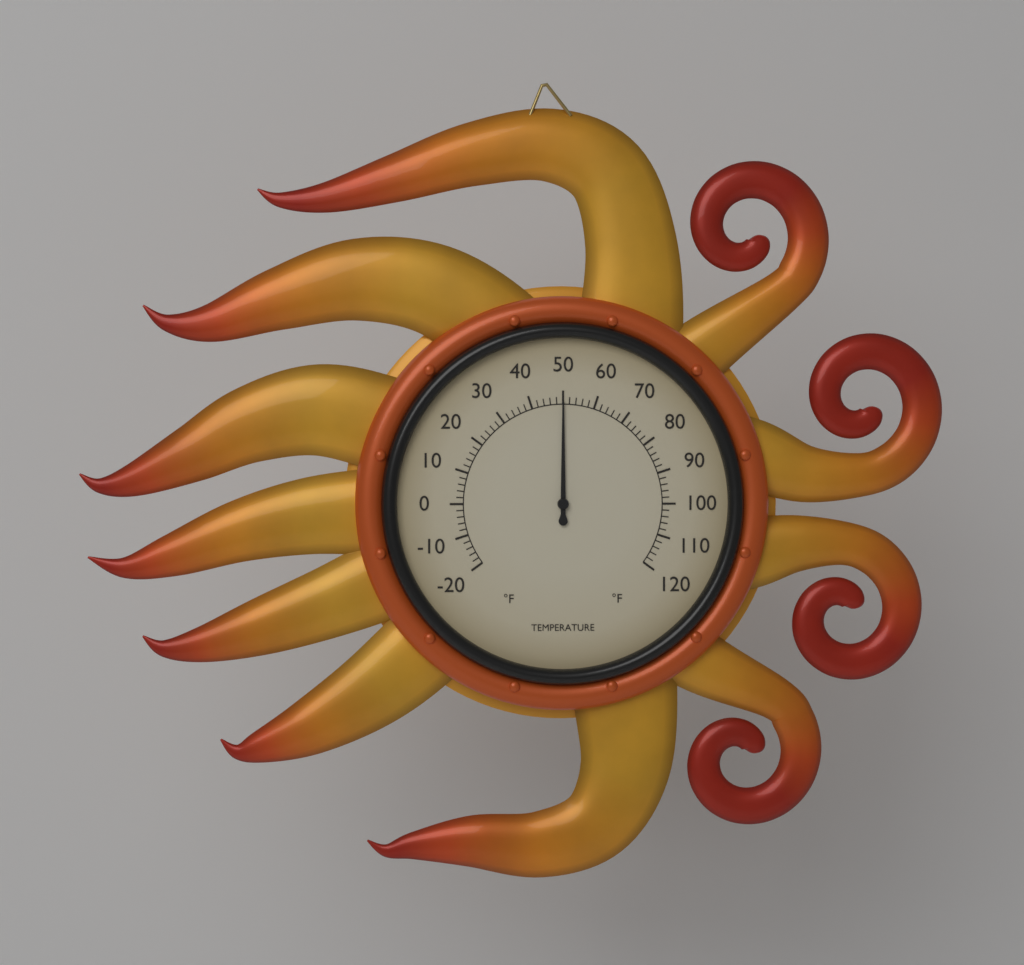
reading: 50 °F
